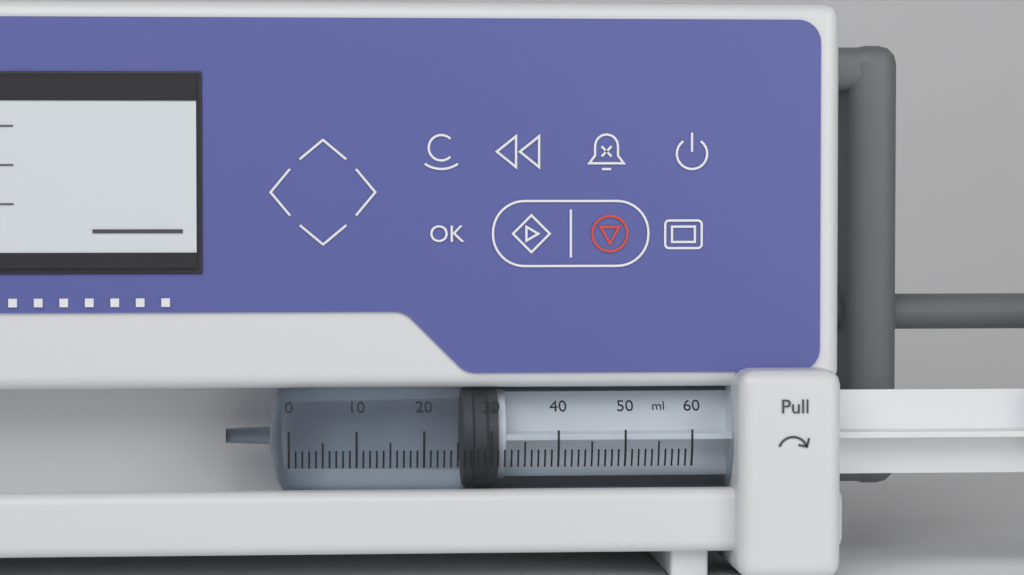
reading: 26 ml
